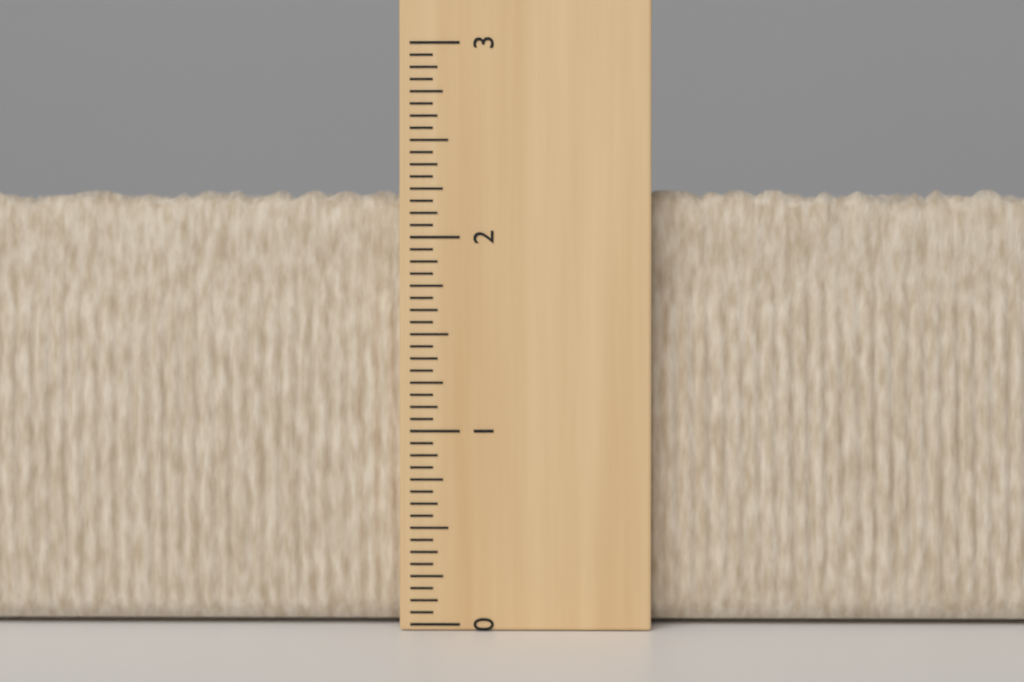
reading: 2.2500 (no unit)
